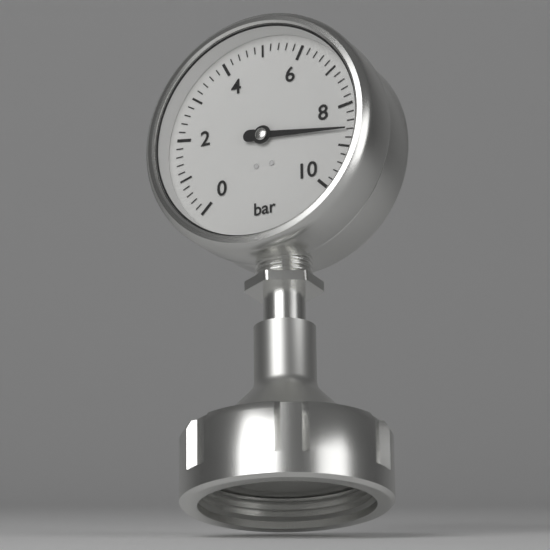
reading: 8.6 bar
